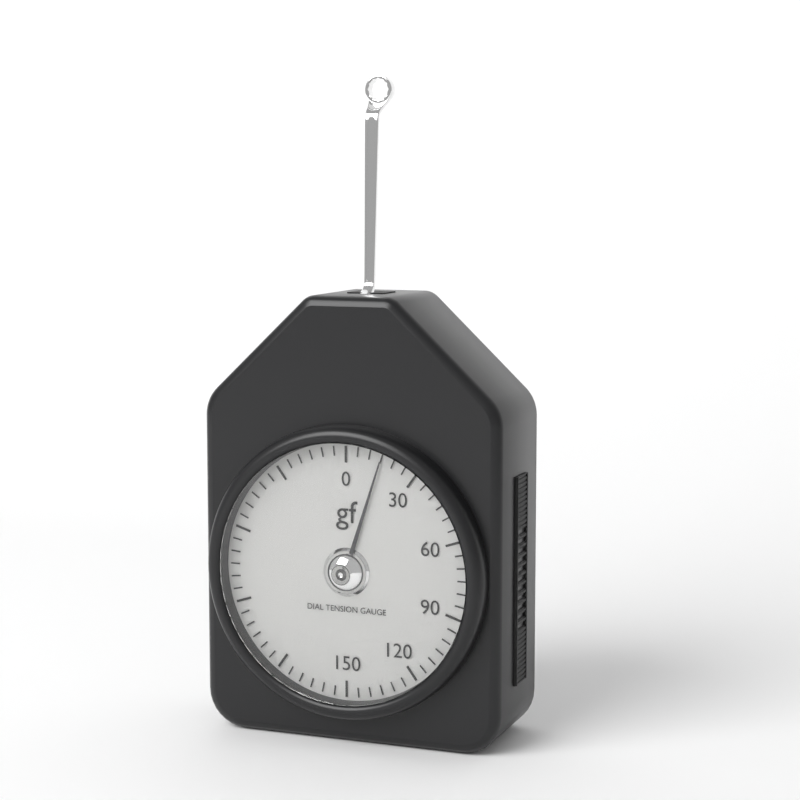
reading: 15 gf
